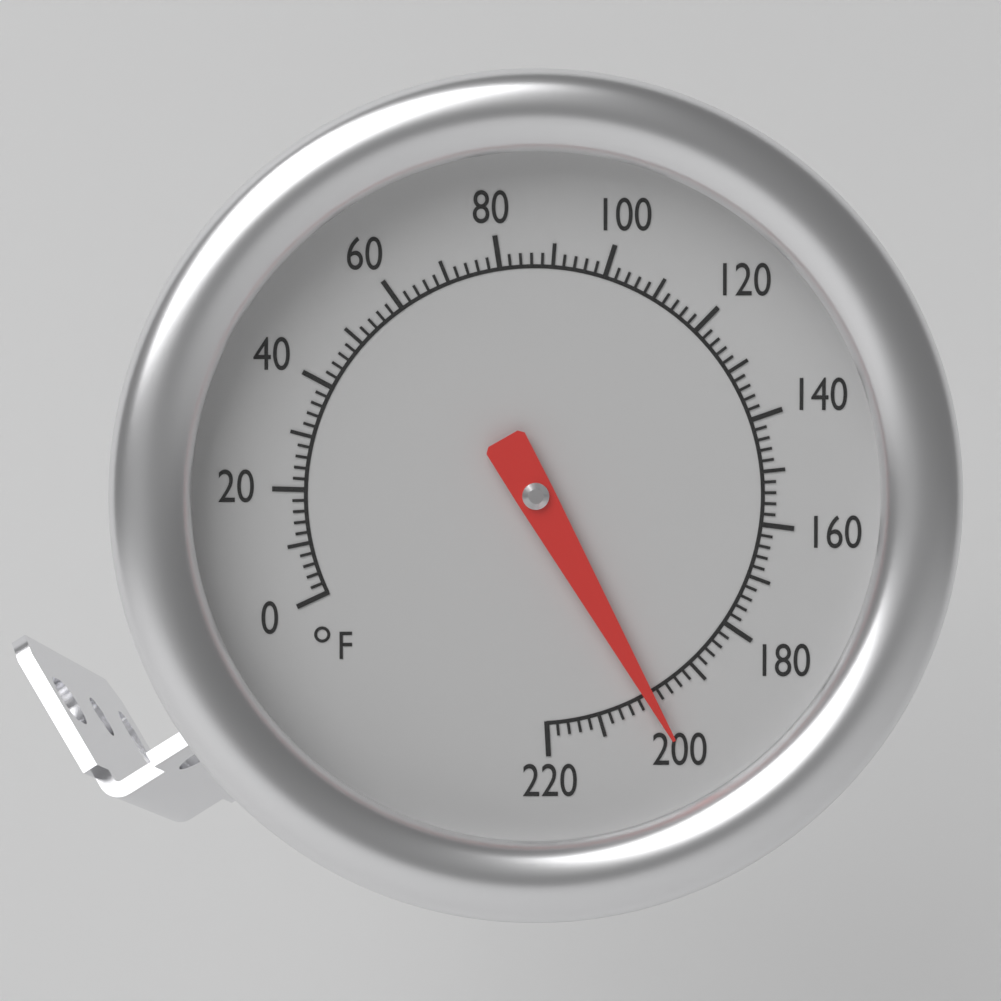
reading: 200 °F
